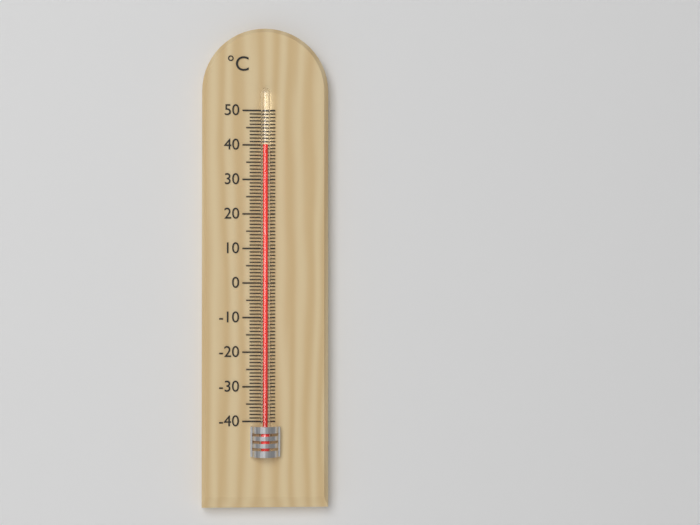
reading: 40 °C
